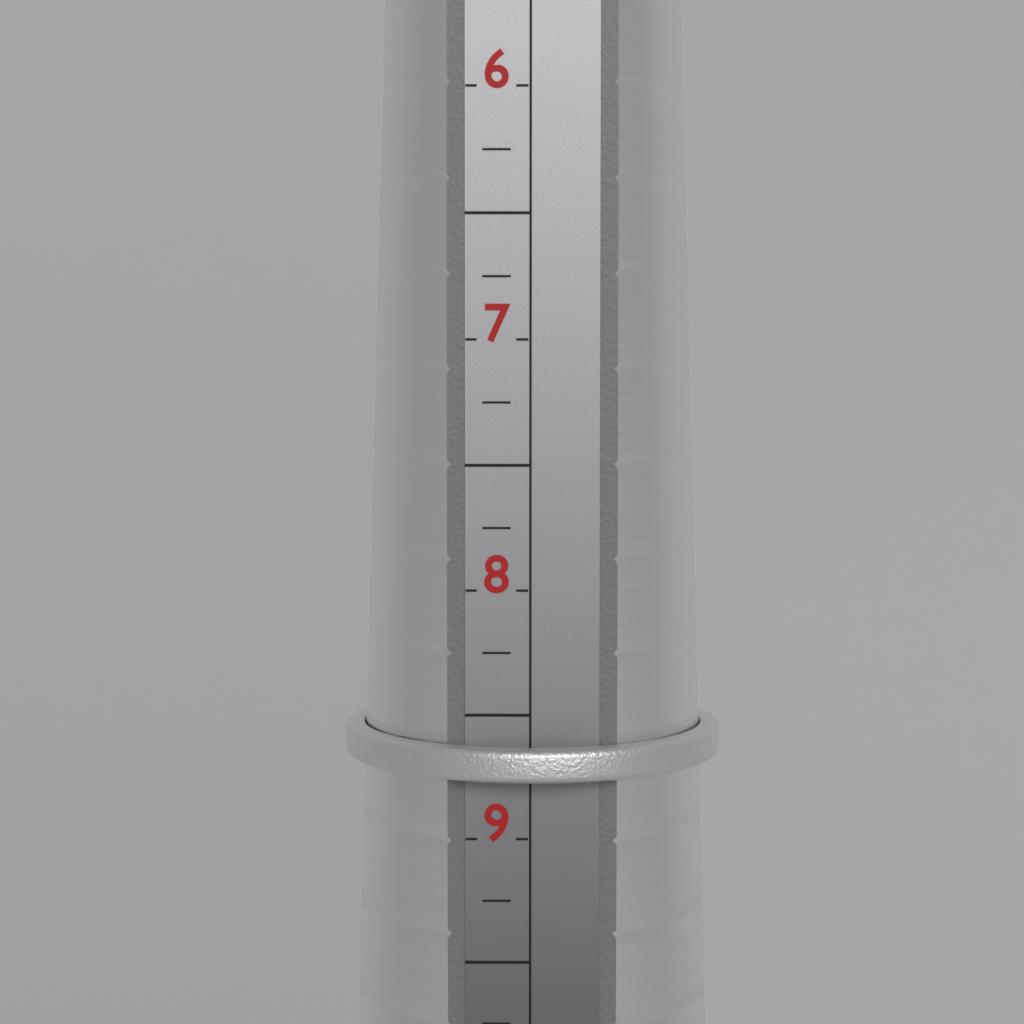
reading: 8.75 (no unit)
